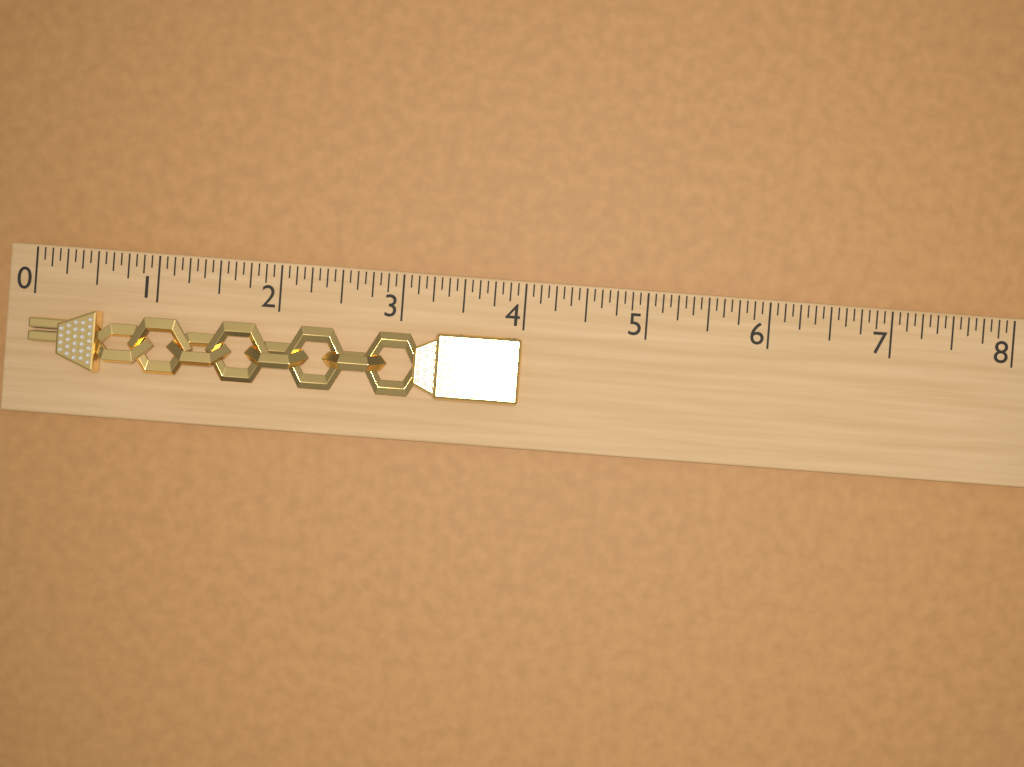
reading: 4.0000 (no unit)
